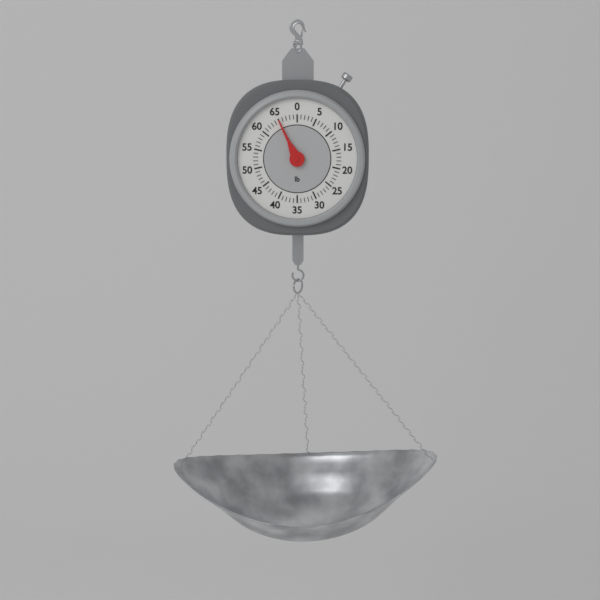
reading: 65 lb
